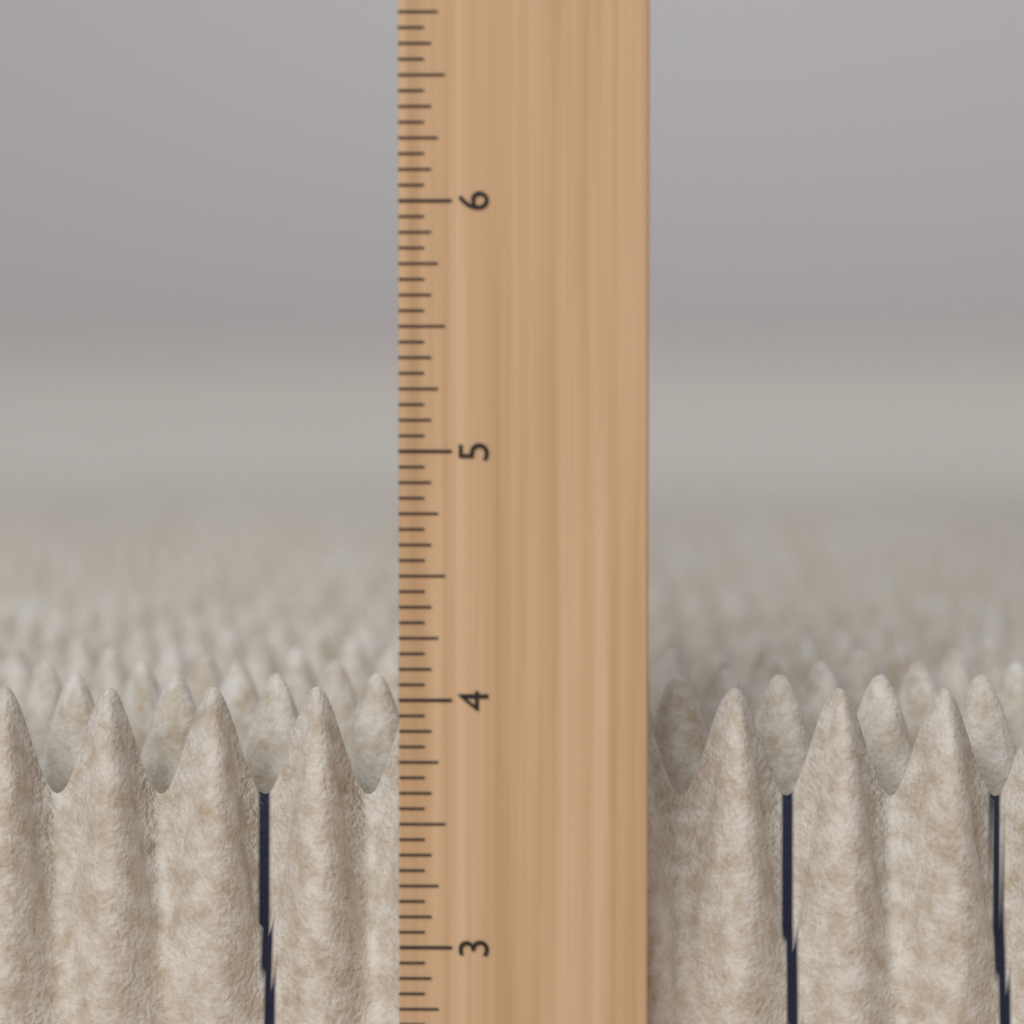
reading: 4.0000 in
